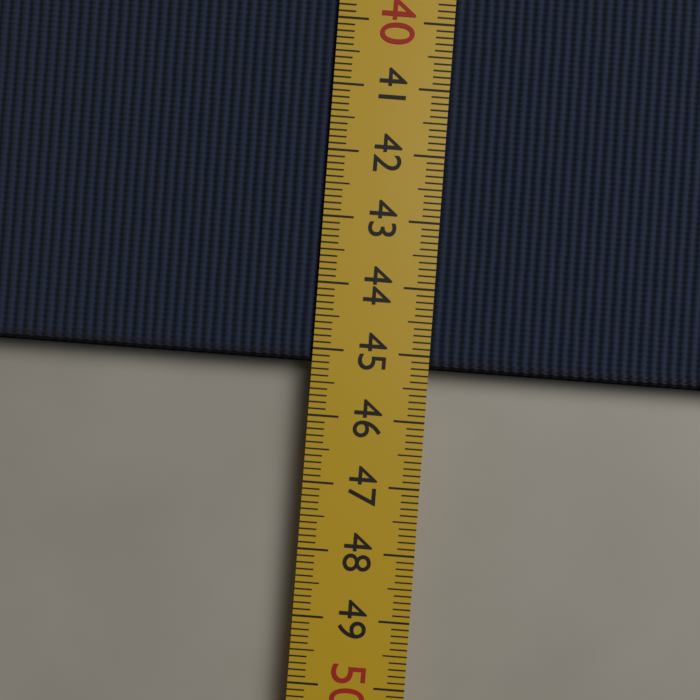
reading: 45.2 cm
